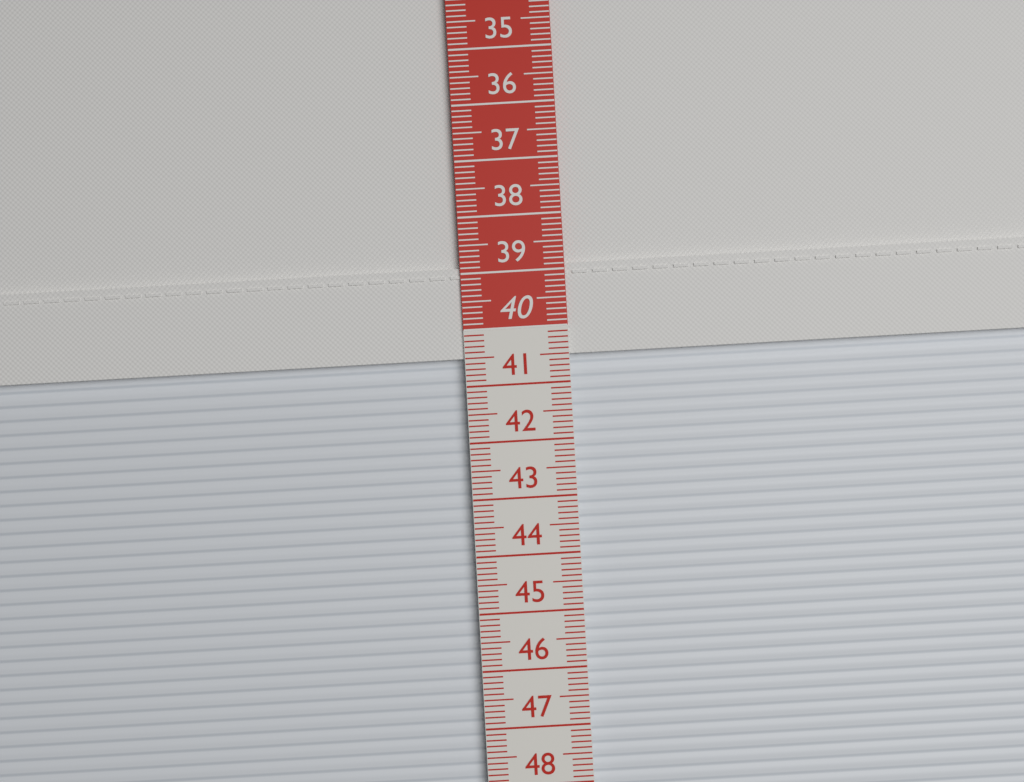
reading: 40.5 cm
